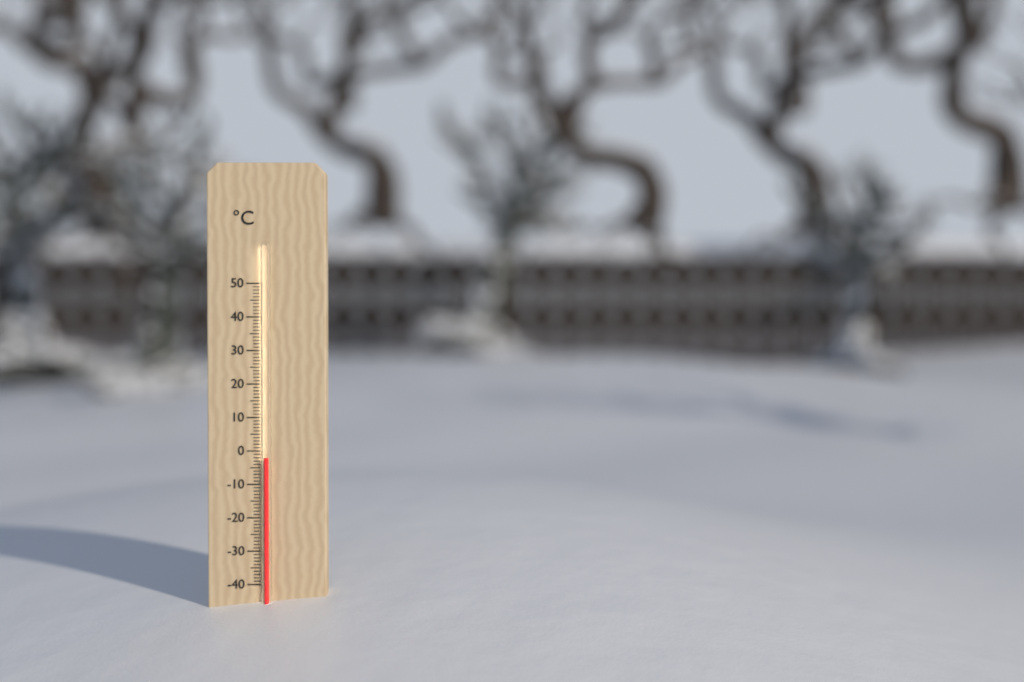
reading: -2 °C
